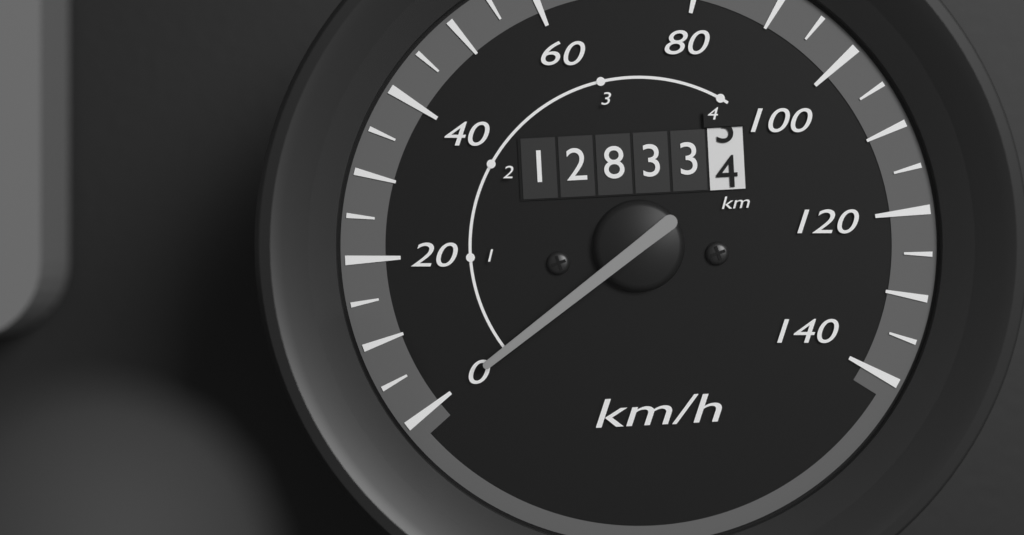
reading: 0 km/h
